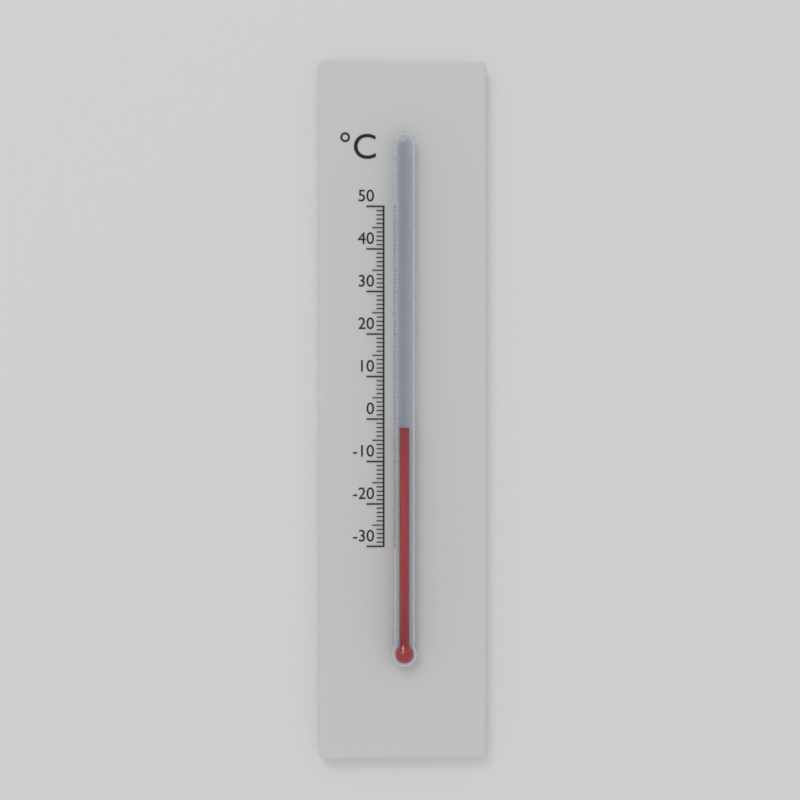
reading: -2 °C
